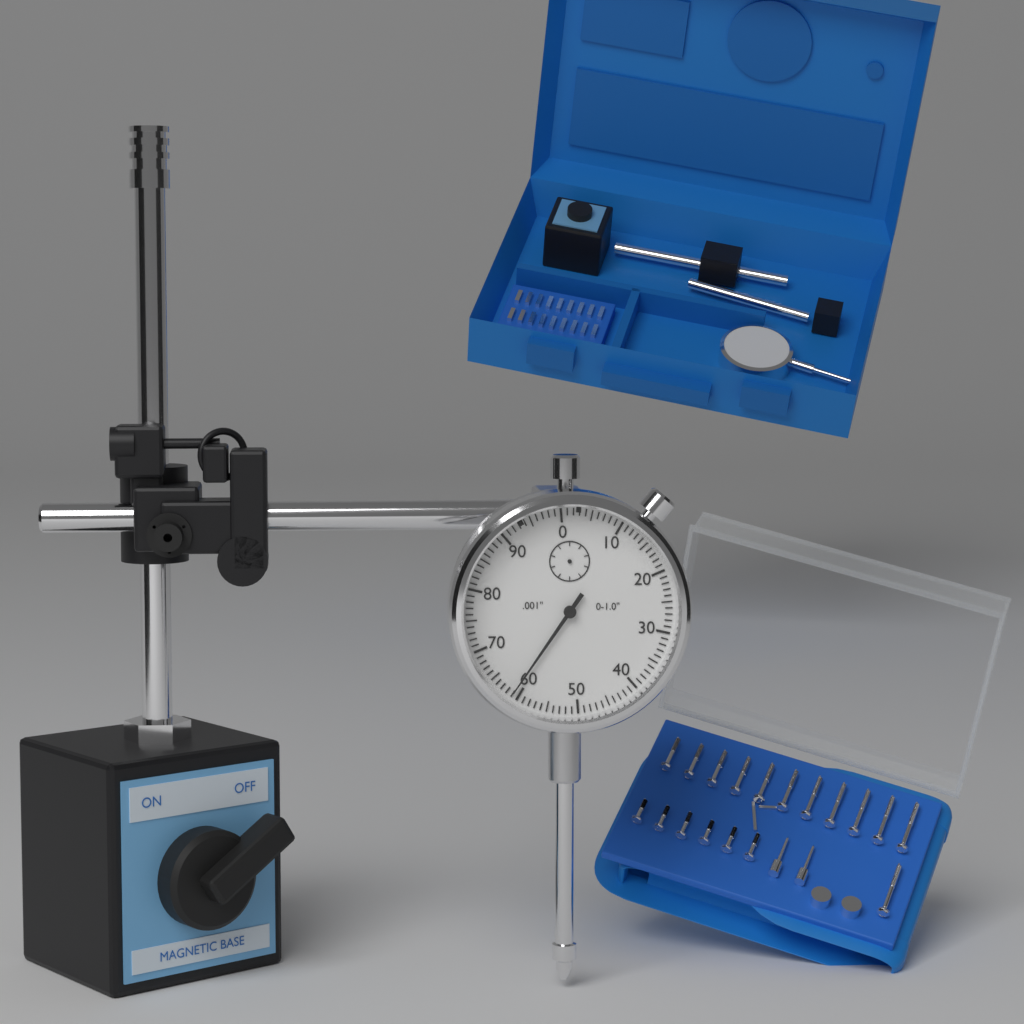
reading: 0.061 in
